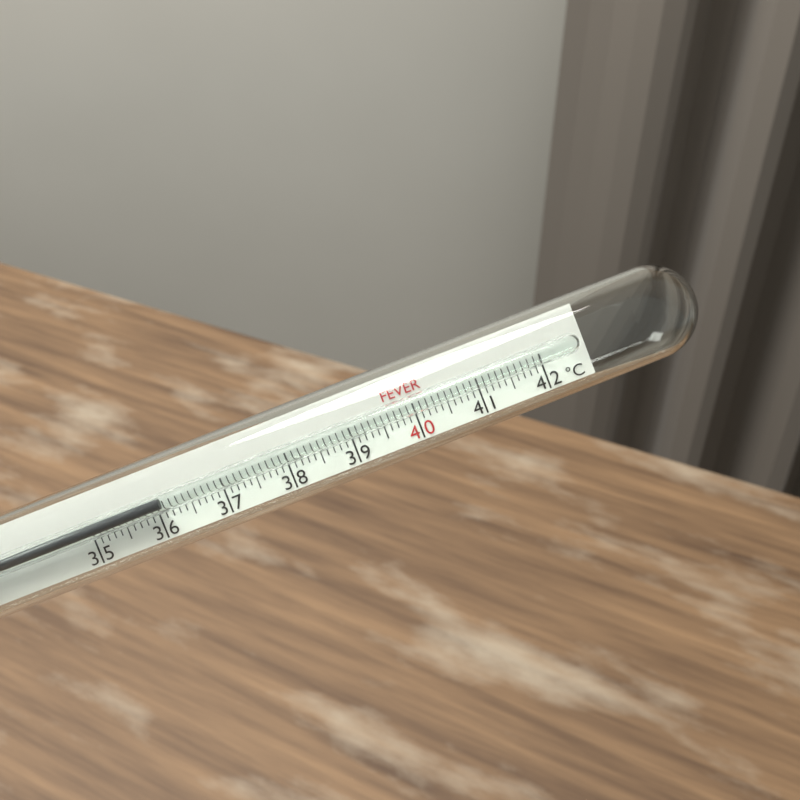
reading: 36.1 °C
